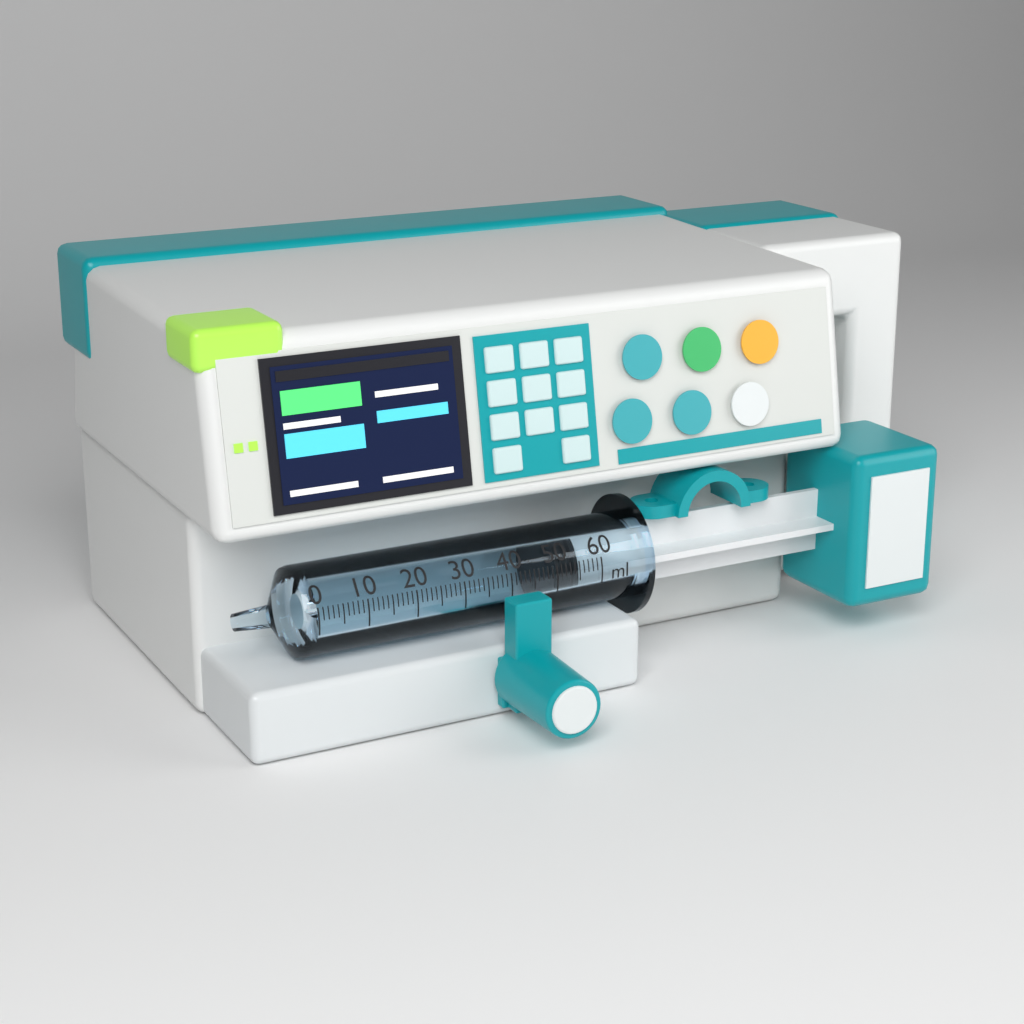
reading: 50 ml
